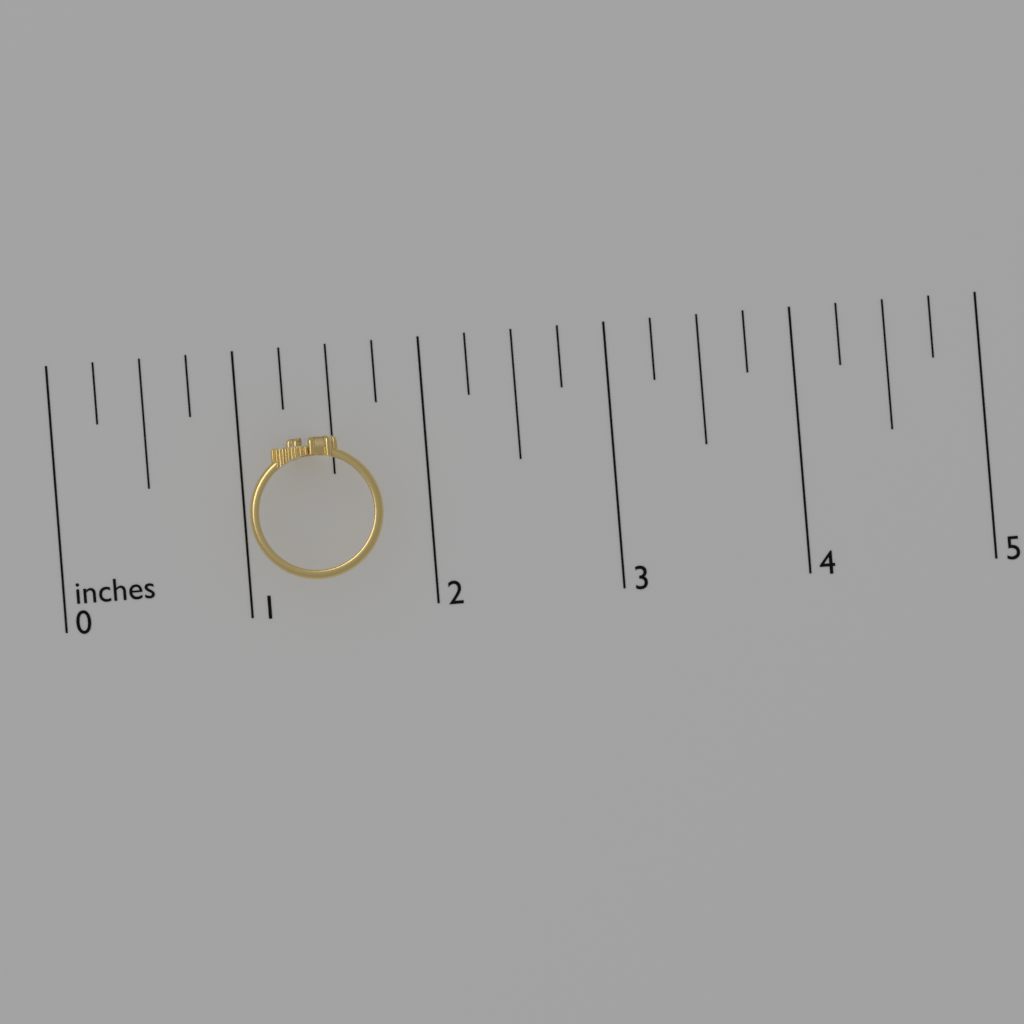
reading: 1.75 inches
